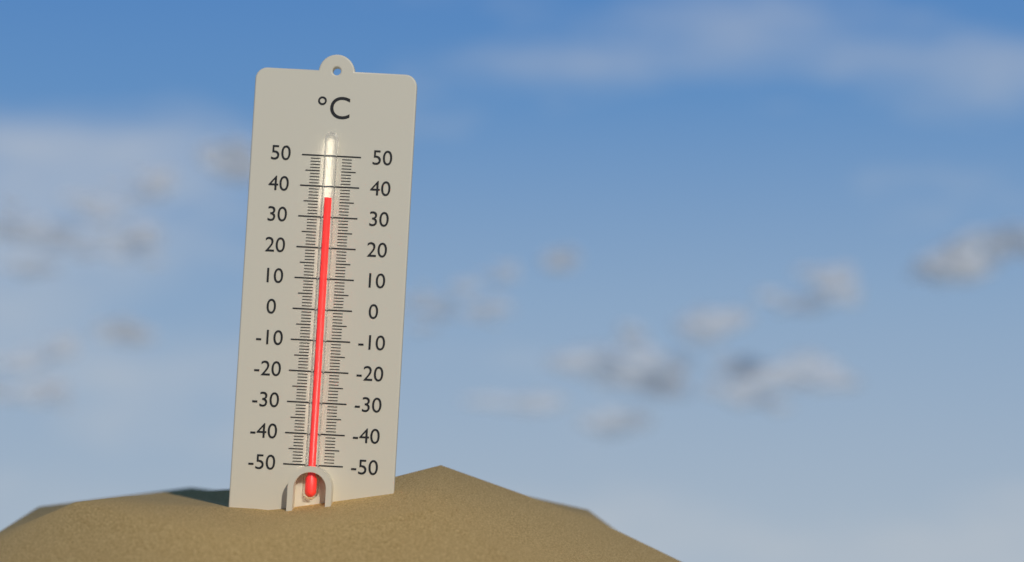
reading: 36 °C
